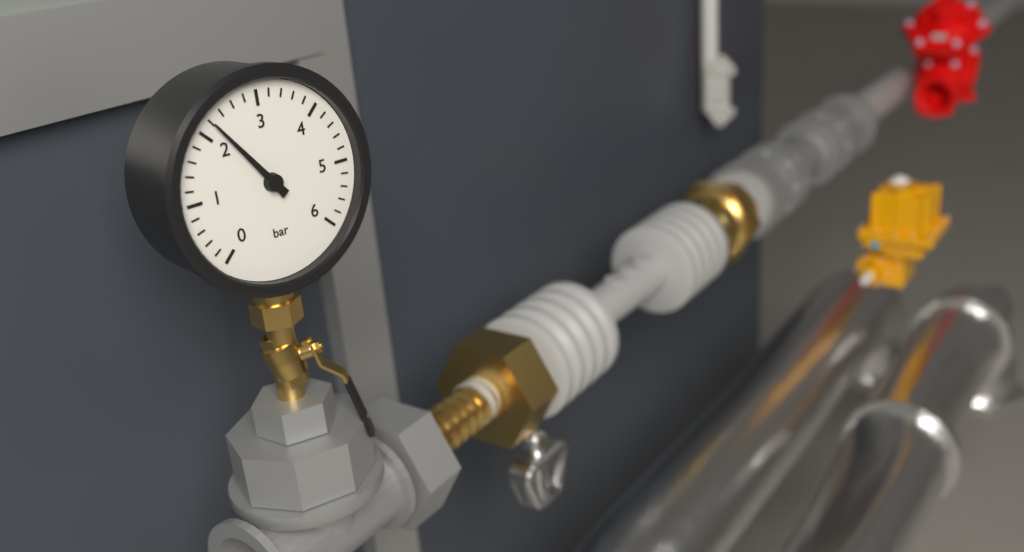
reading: 2.2 bar
